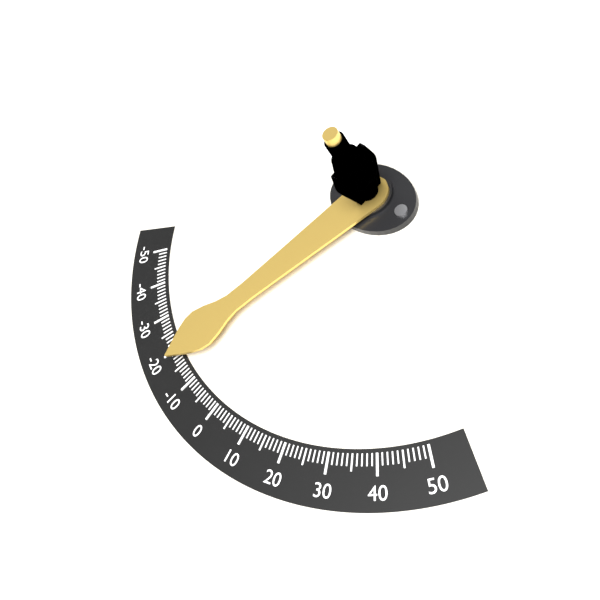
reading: -18 (no unit)
